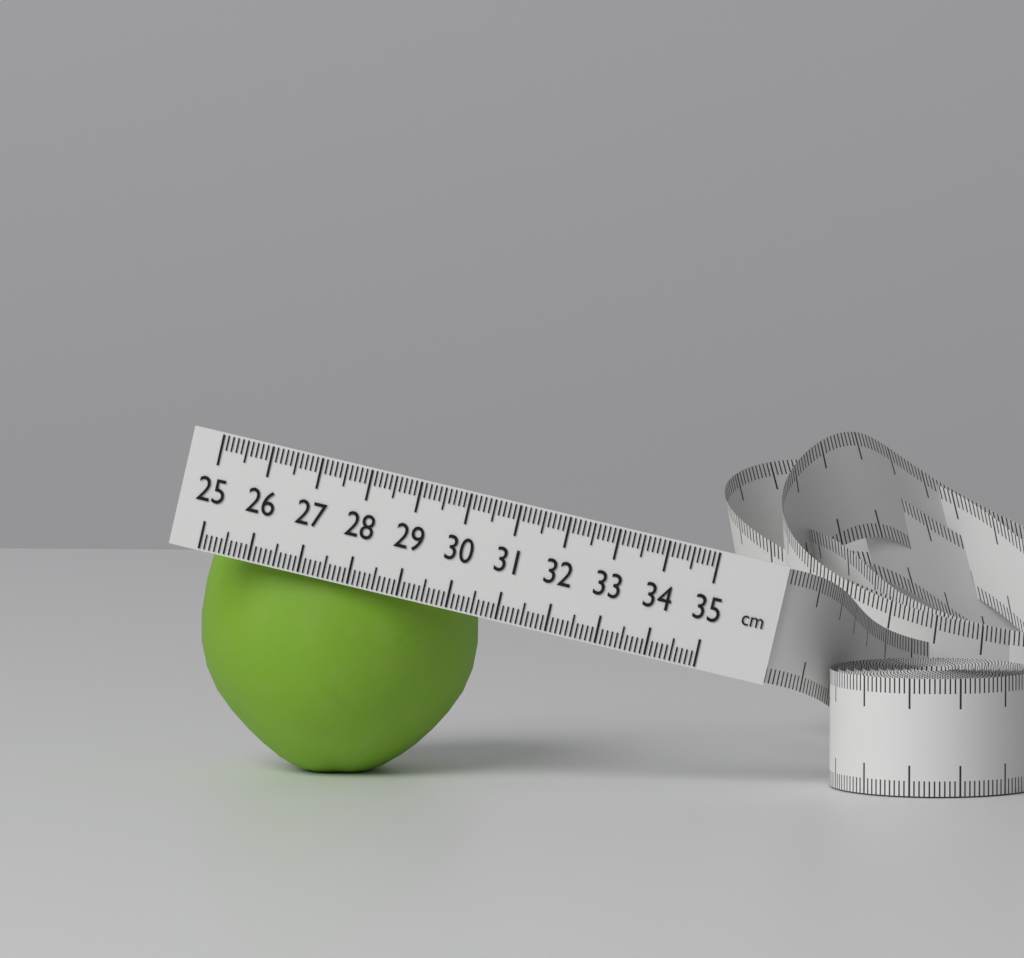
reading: 30.6 cm
